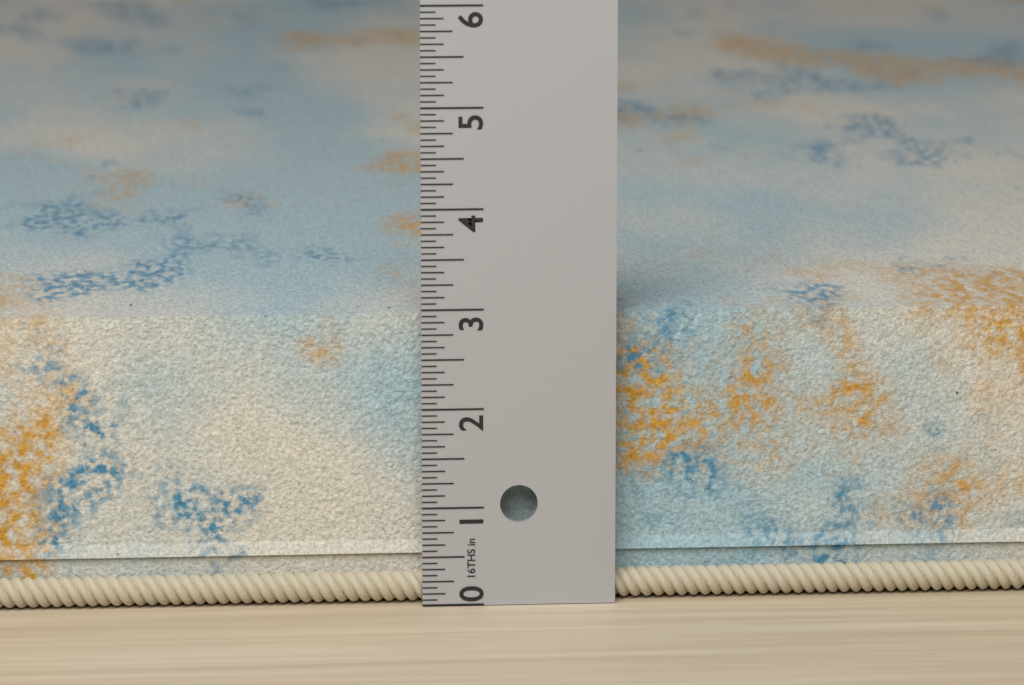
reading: 3.0000 in
